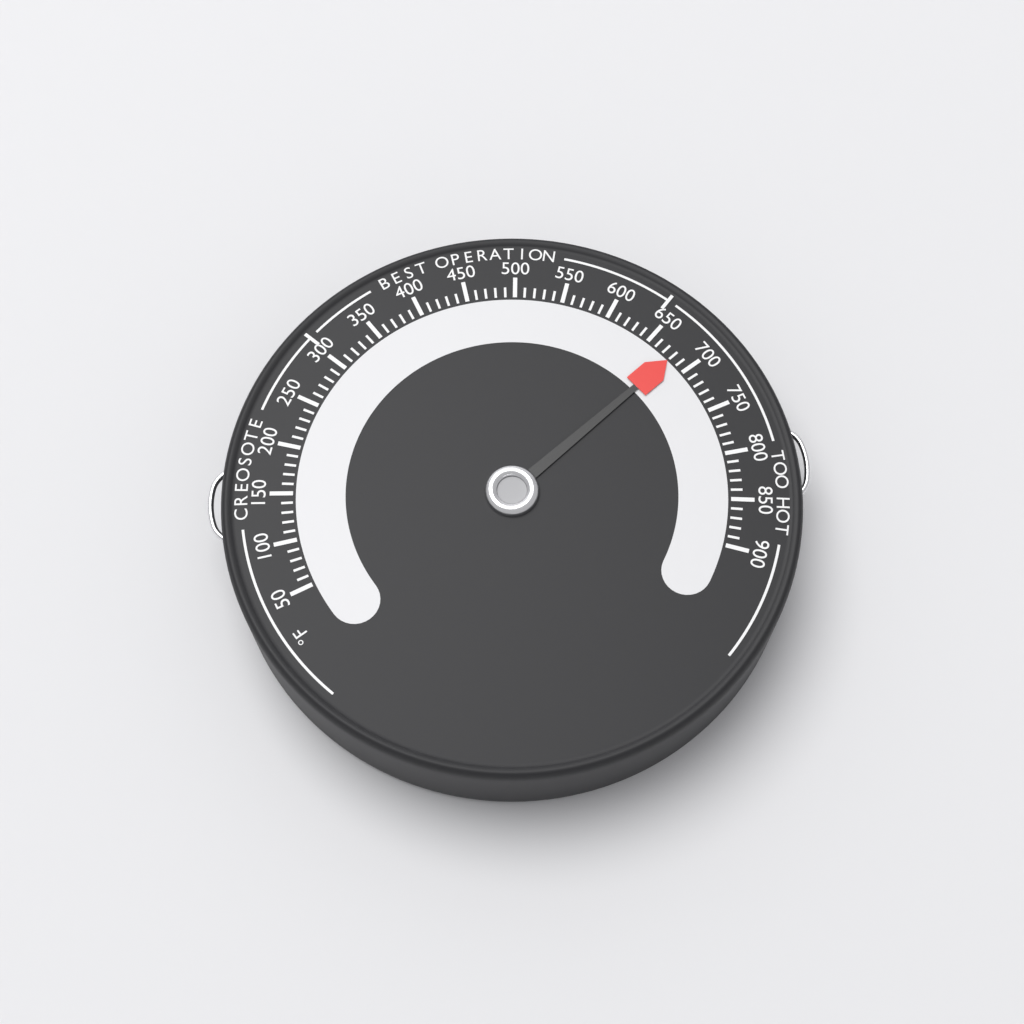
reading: 680 °F
